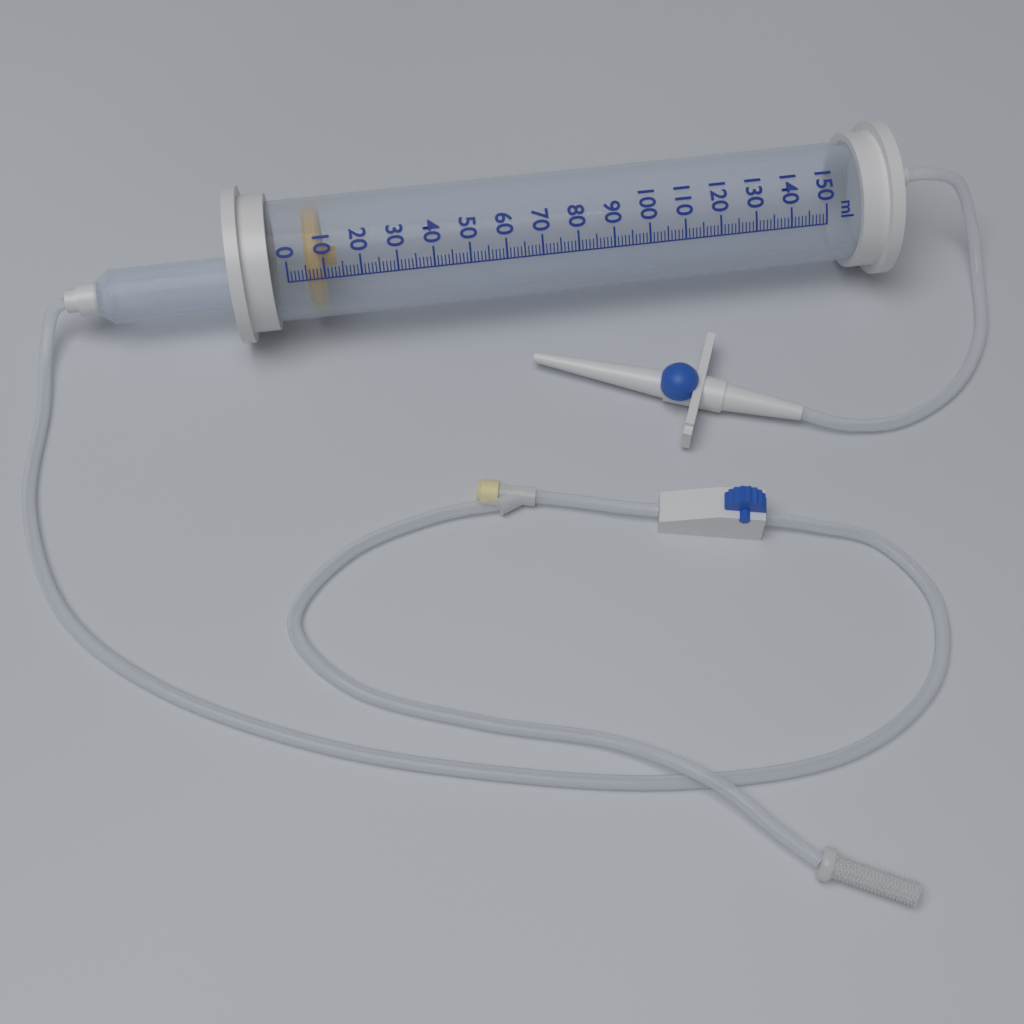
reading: 5 ml
